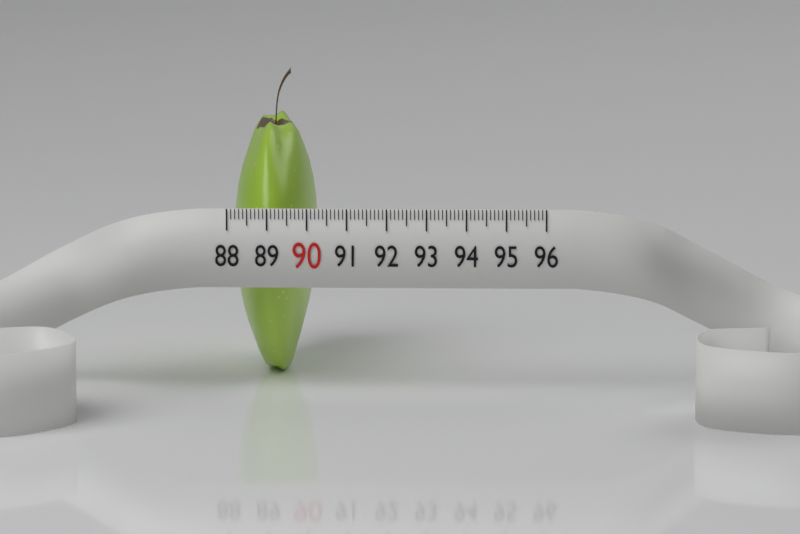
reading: 90.1 (no unit)
